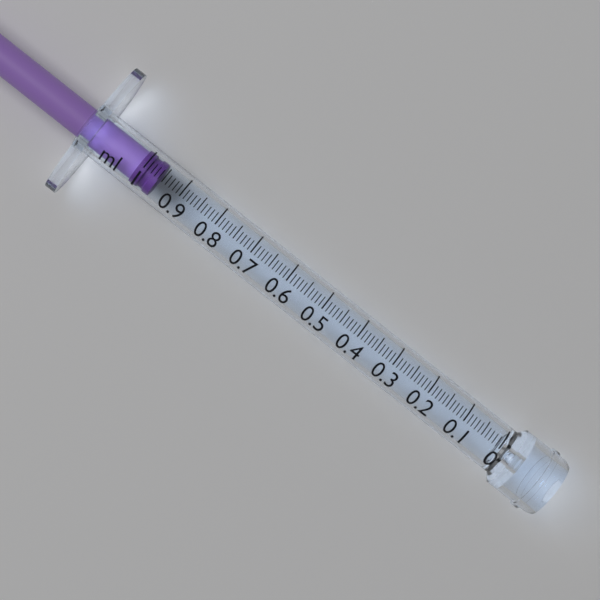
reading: 0.96 ml
